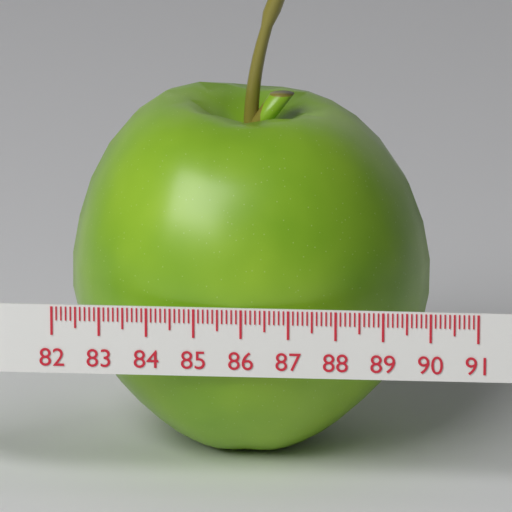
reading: 89.8 (no unit)
